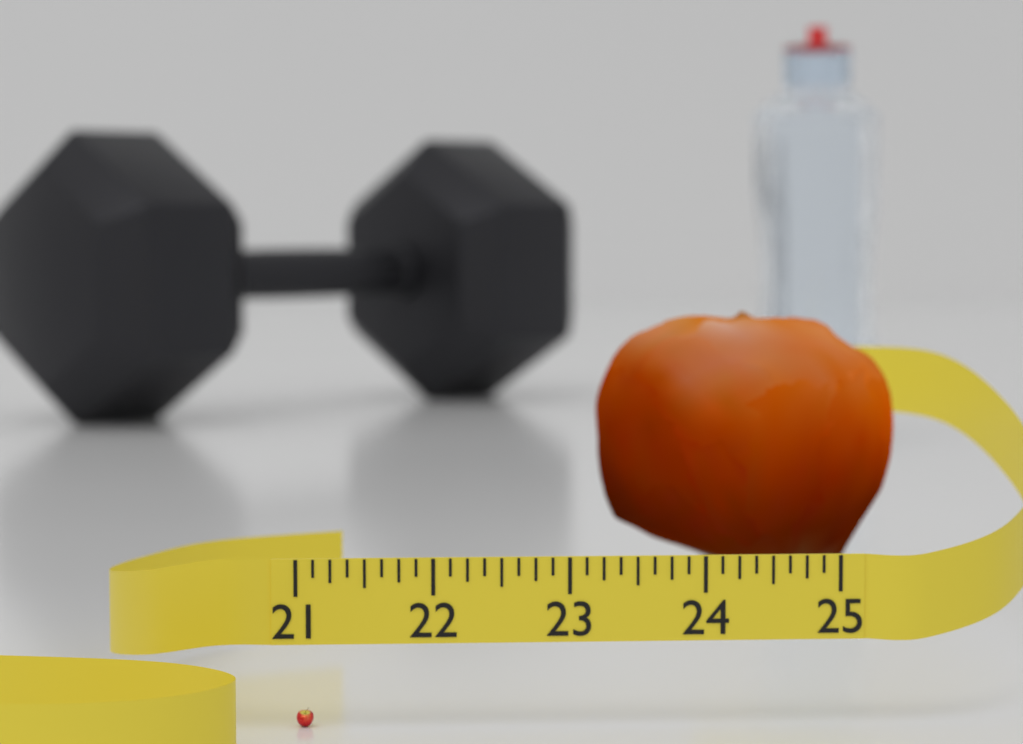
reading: 21.125 (no unit)
